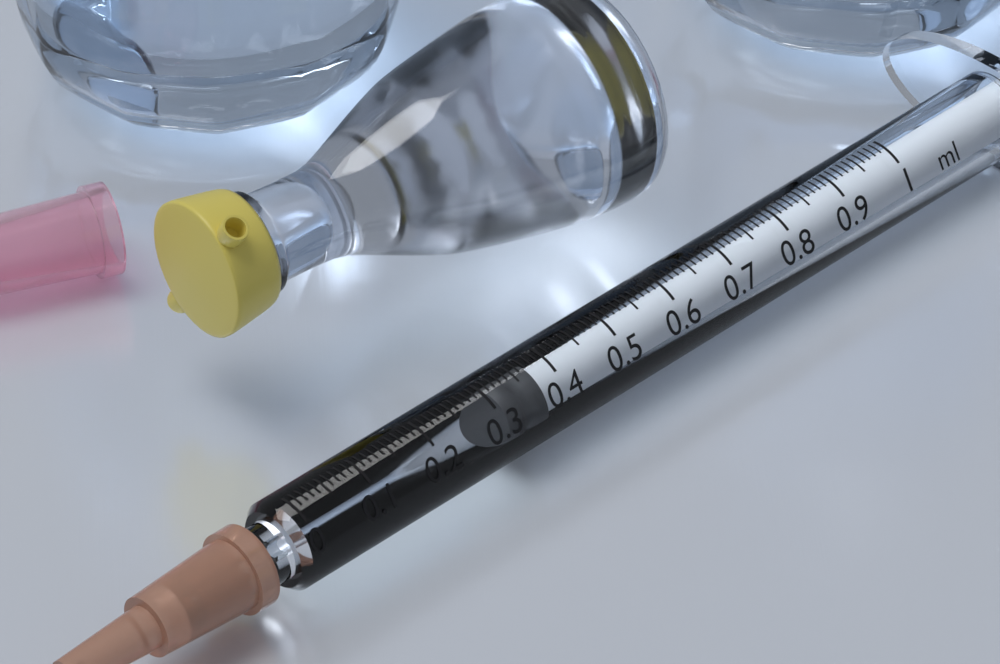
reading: 0.32 ml
